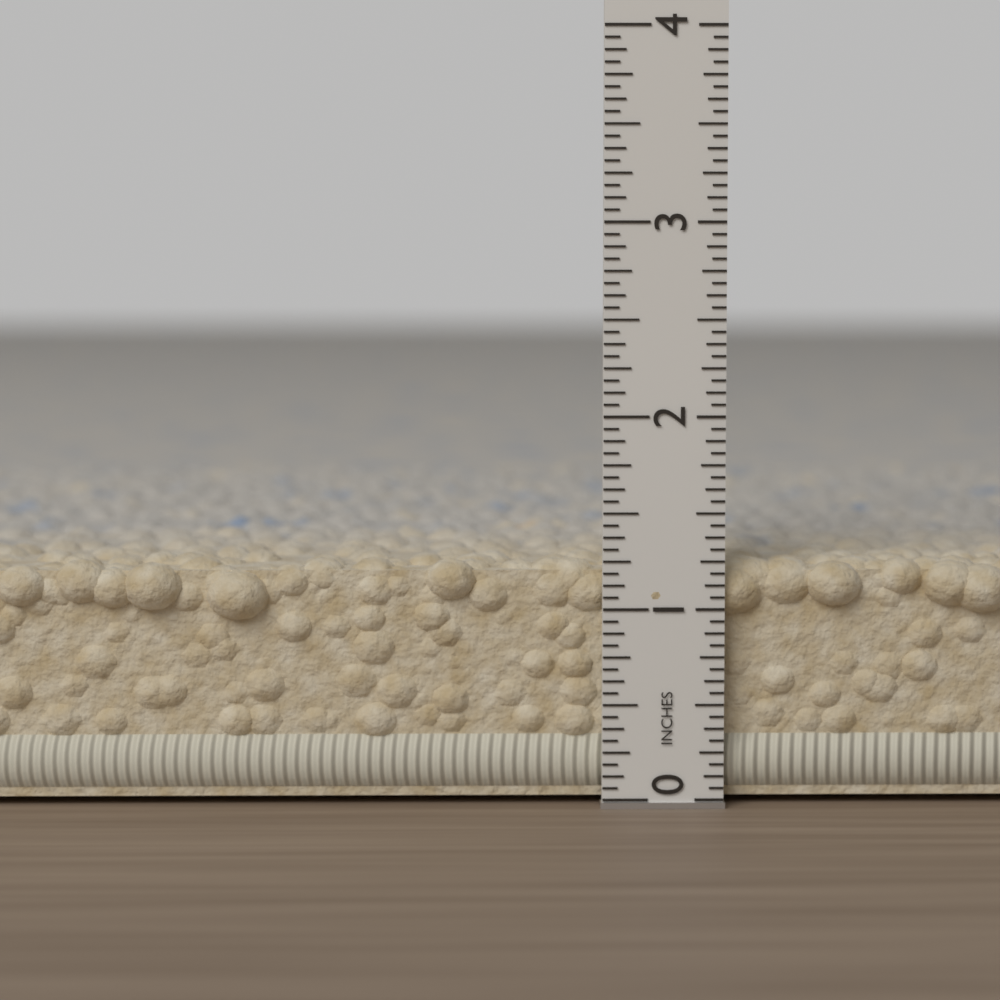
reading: 1.2500 in
